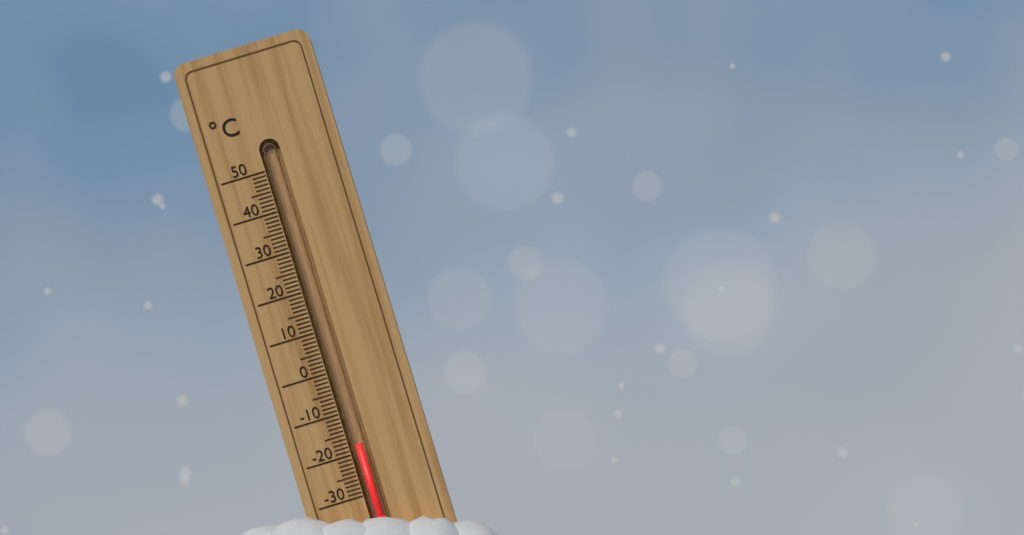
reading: -18 °C
